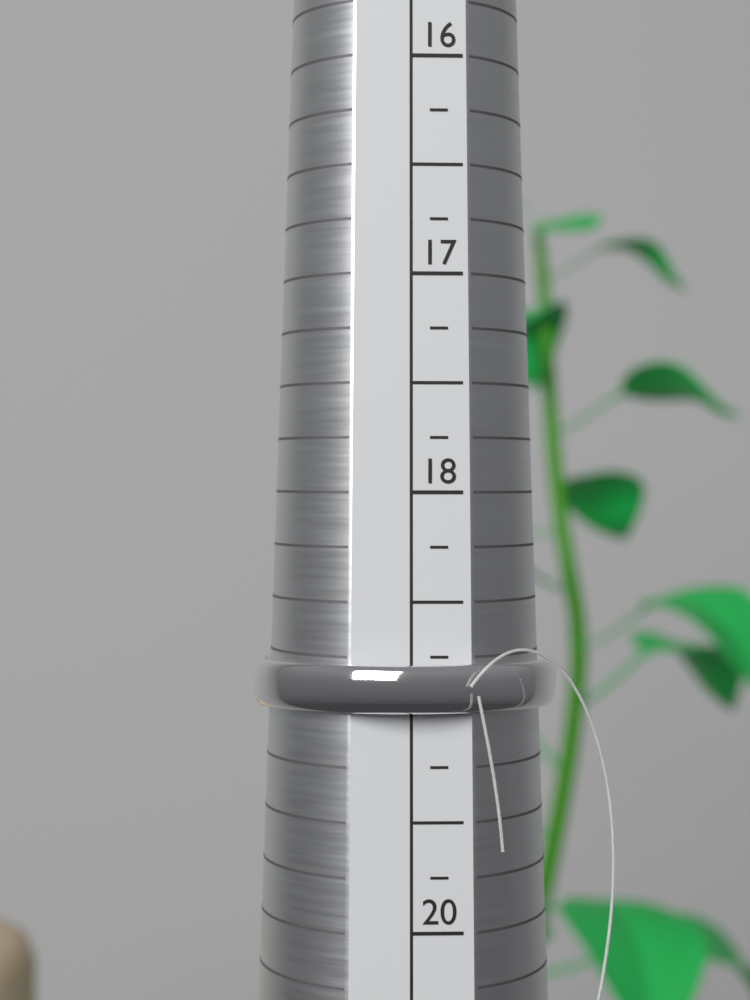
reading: 19.00 (no unit)
